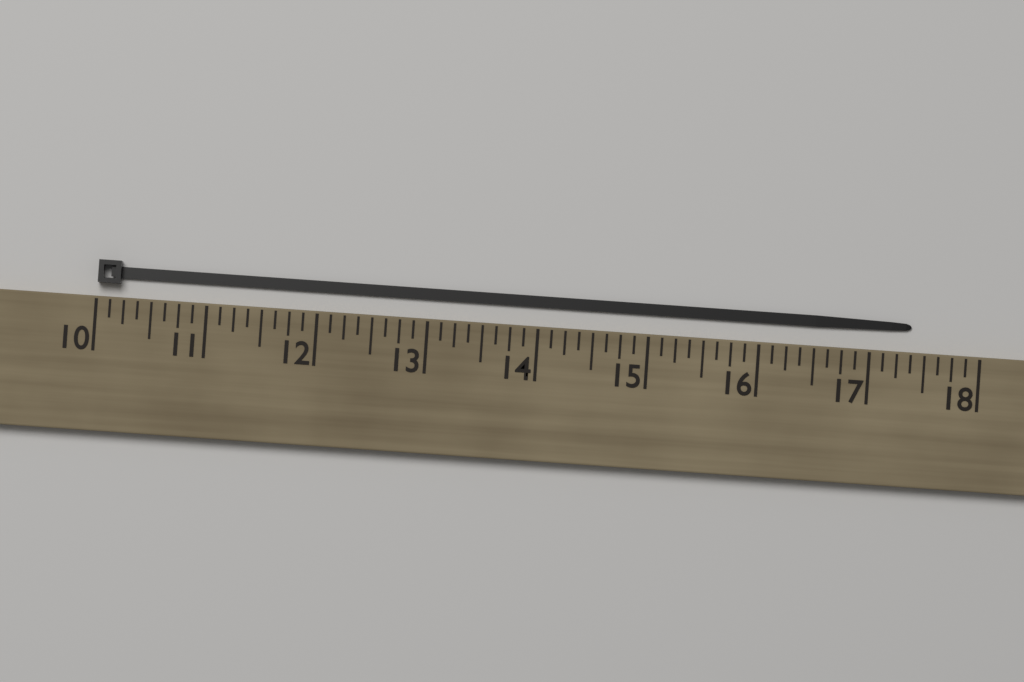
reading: 17.375 (no unit)
